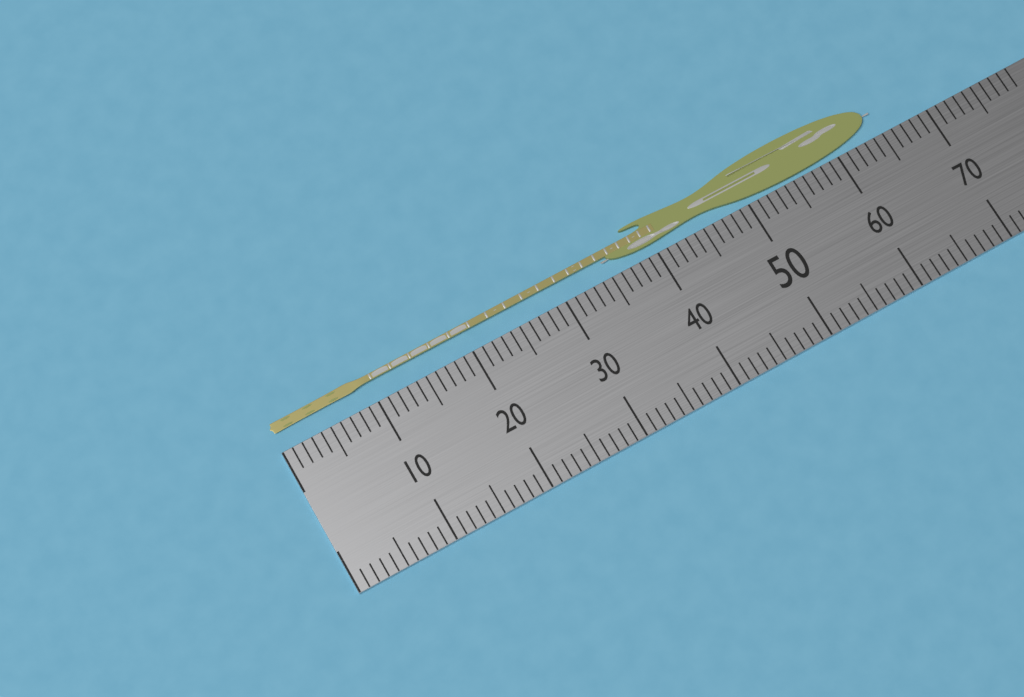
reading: 65 (no unit)
